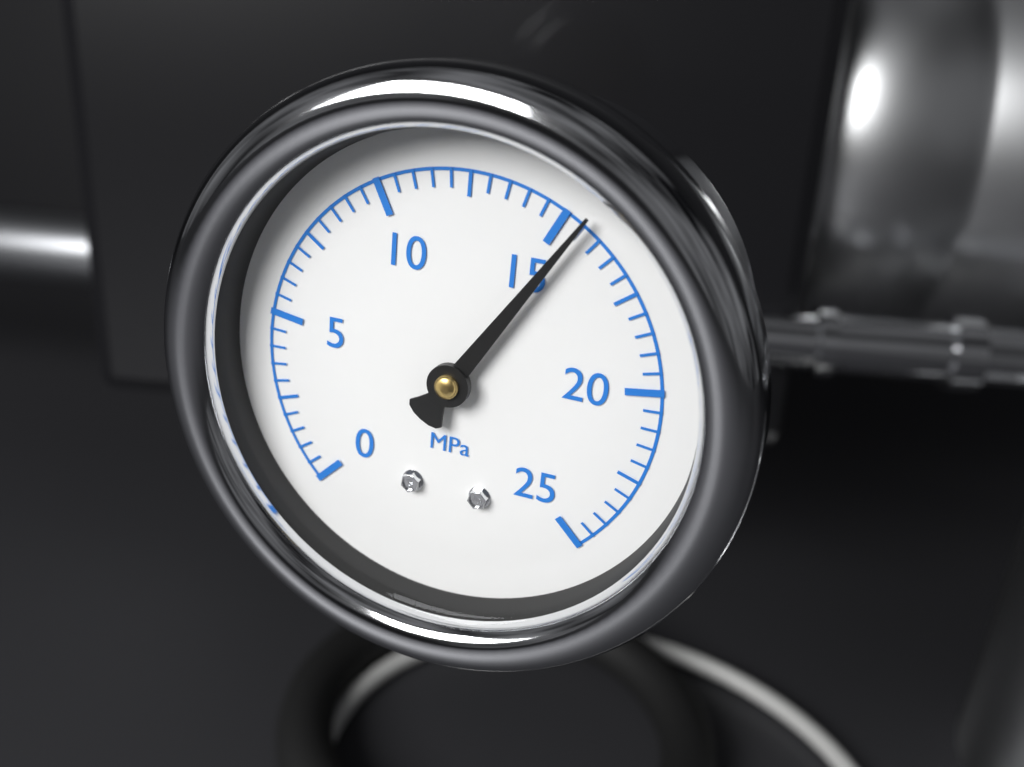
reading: 15.5 MPa
